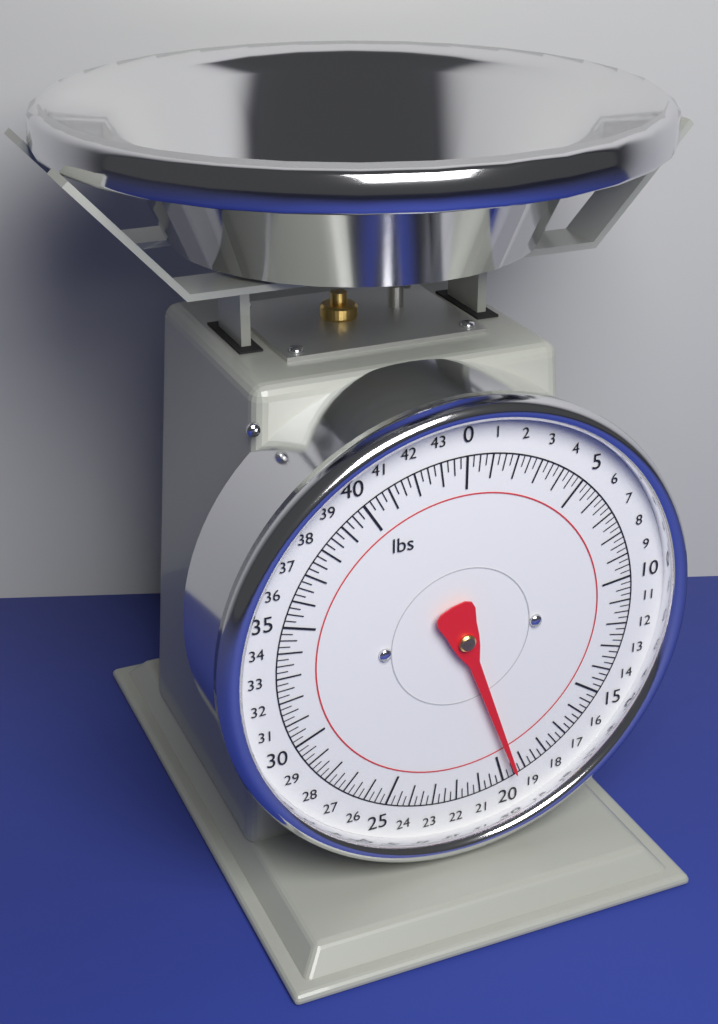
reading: 19.50 lbs
